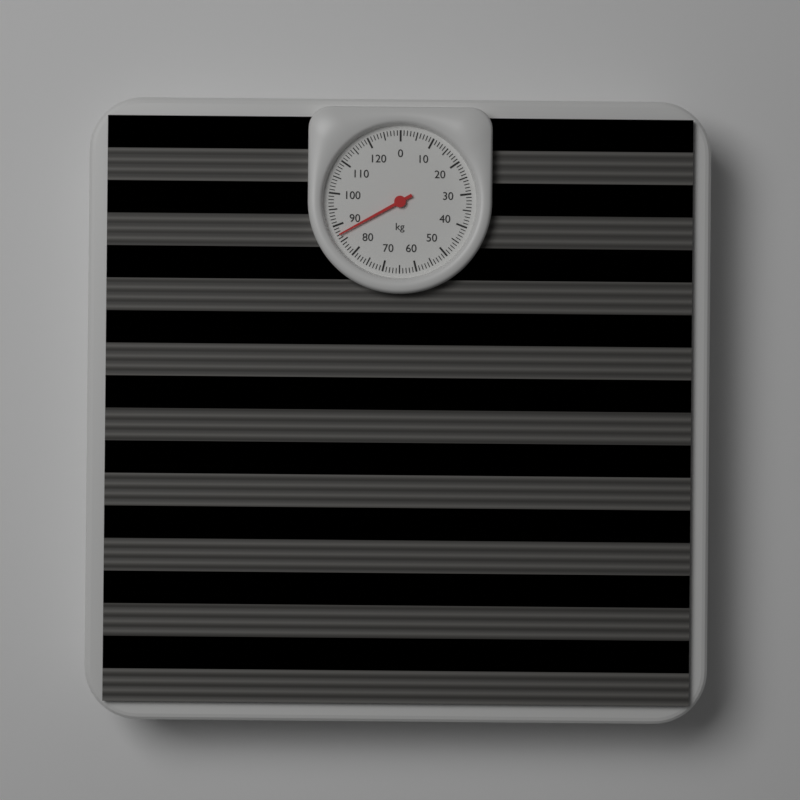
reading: 87 kg
